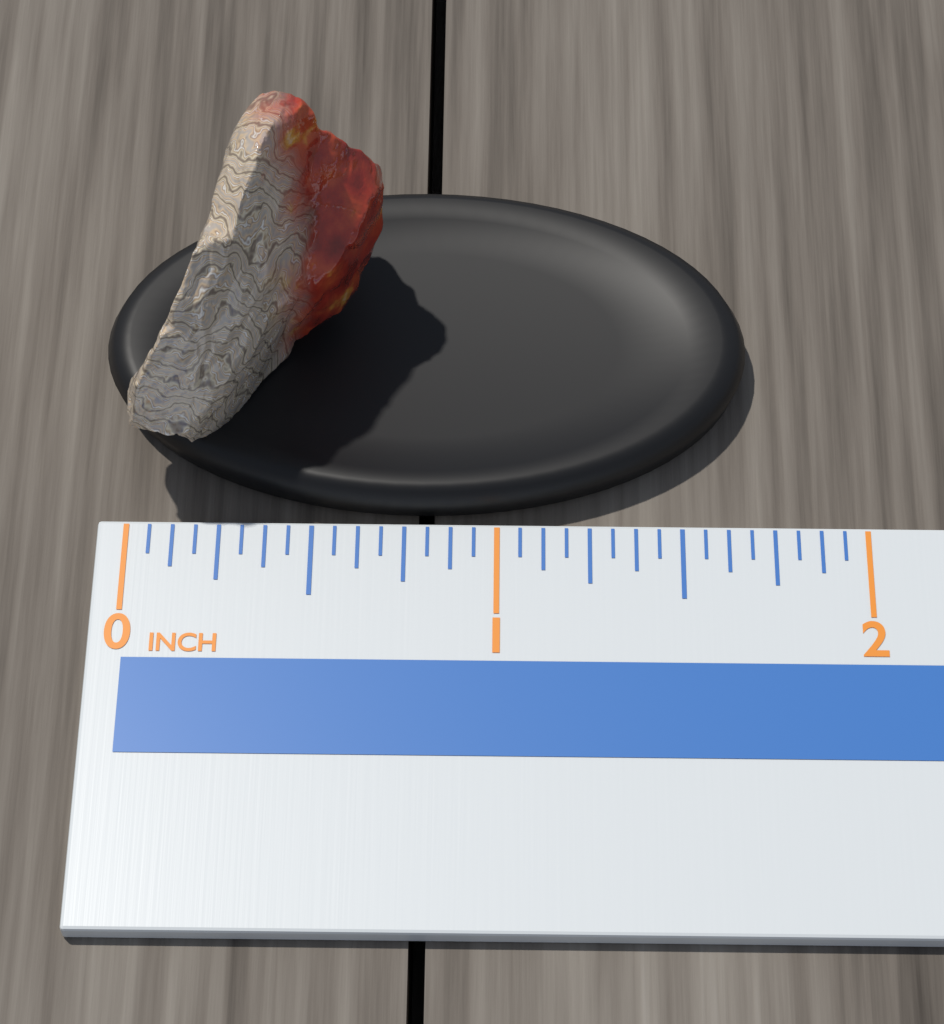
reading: 0.6875 in
